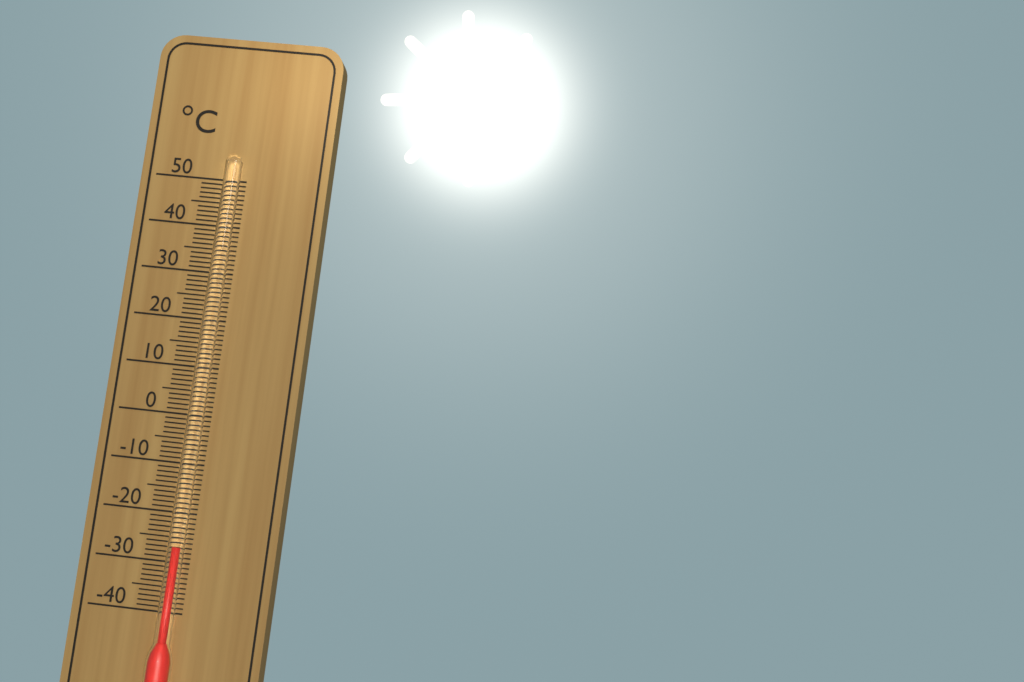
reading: -27 °C
